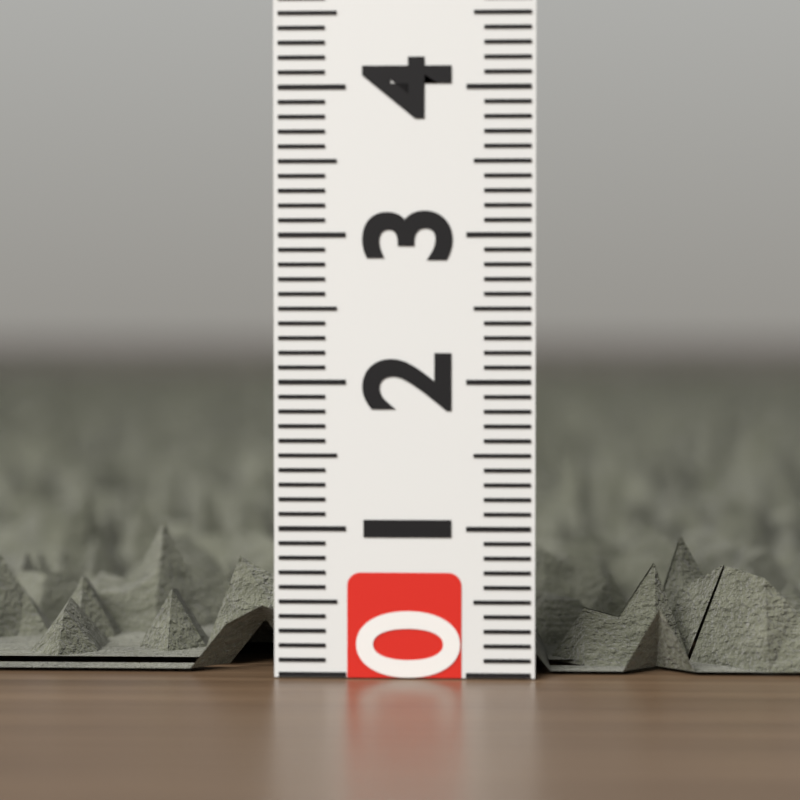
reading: 1.2 (no unit)
